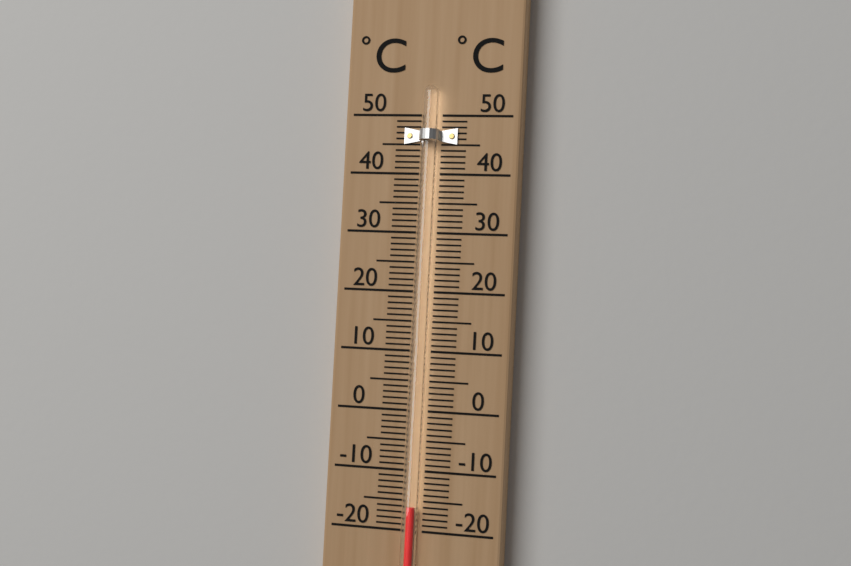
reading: -16 °C
